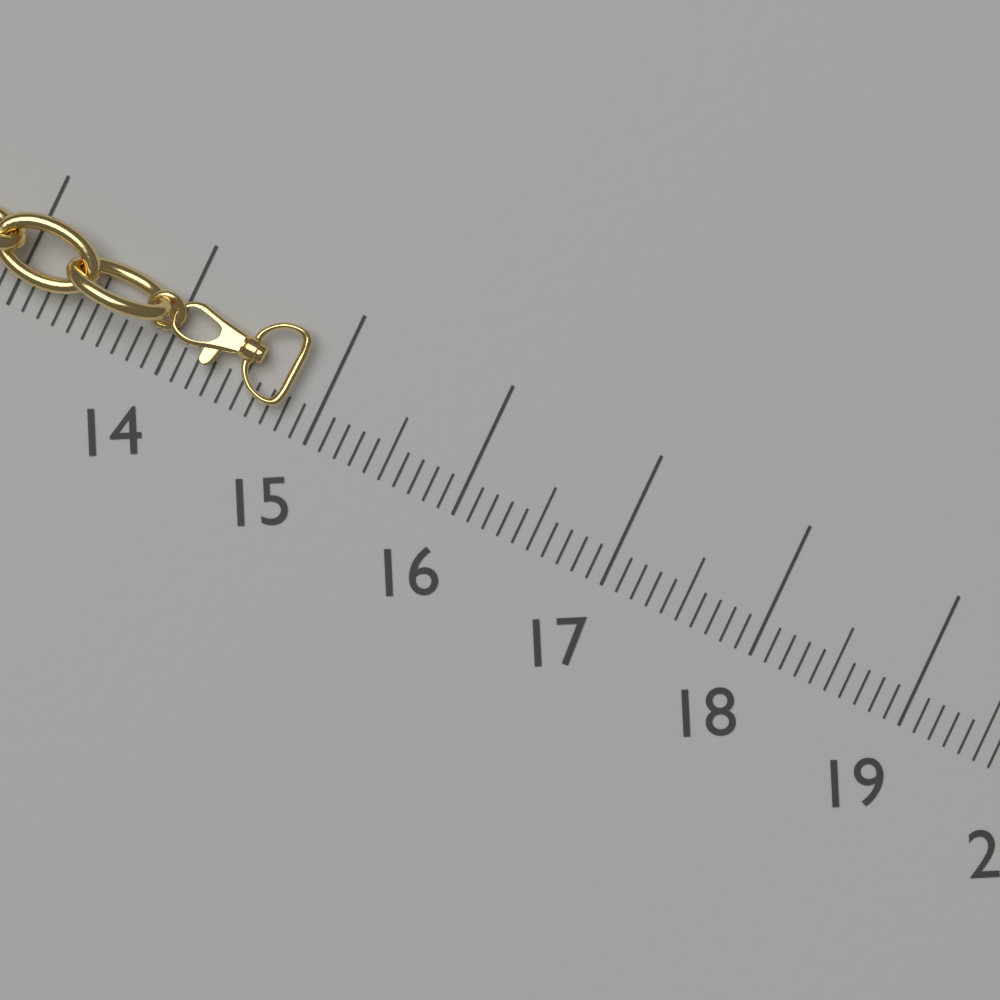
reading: 14.8 (no unit)
